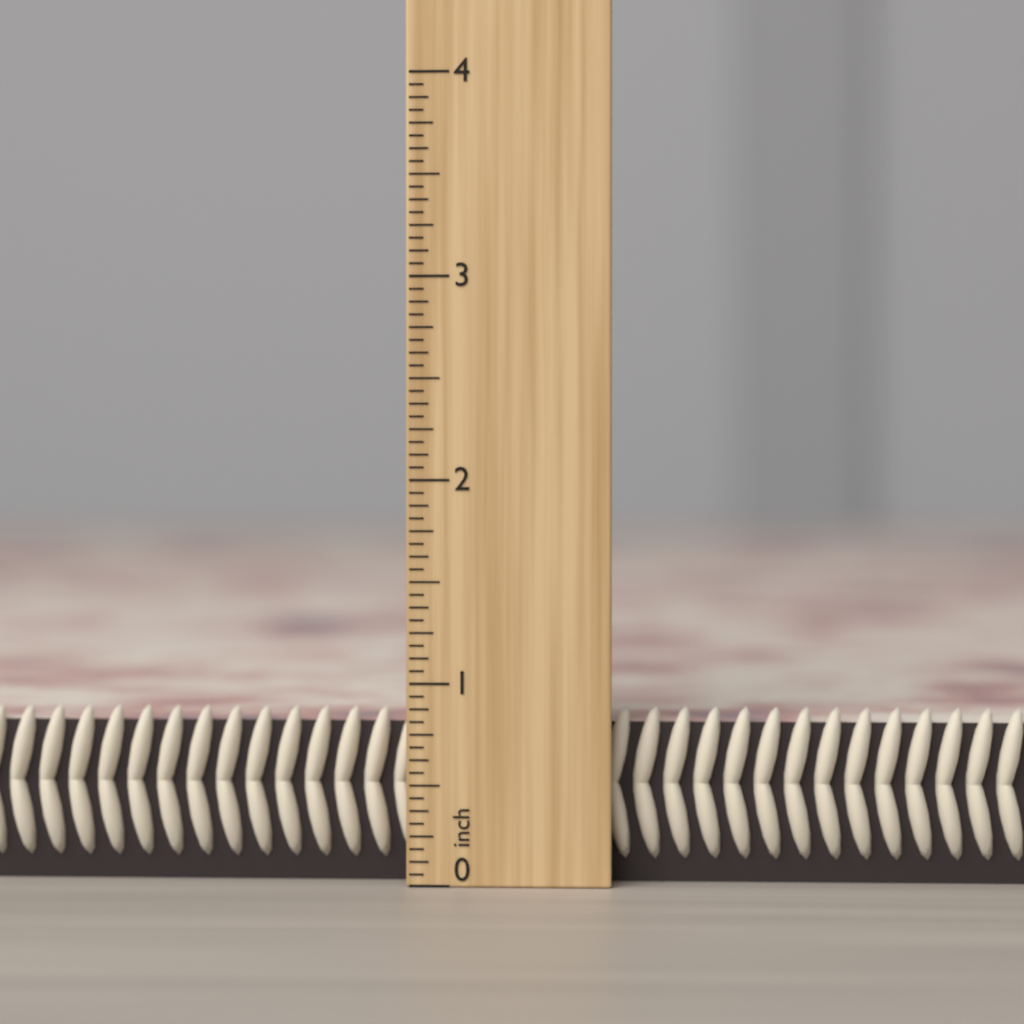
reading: 0.8750 inch
